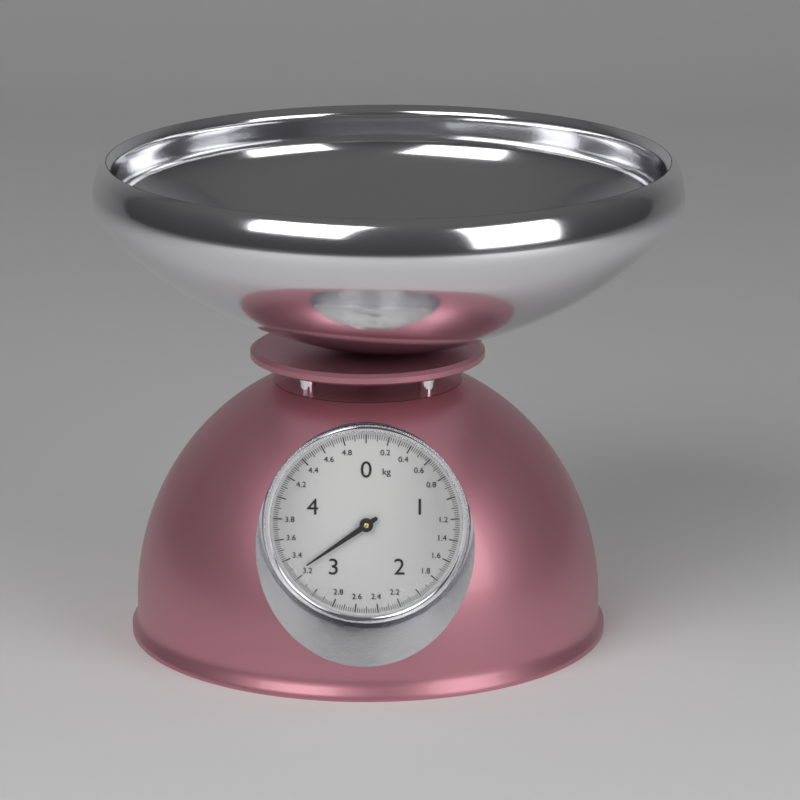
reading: 3.26 kg
